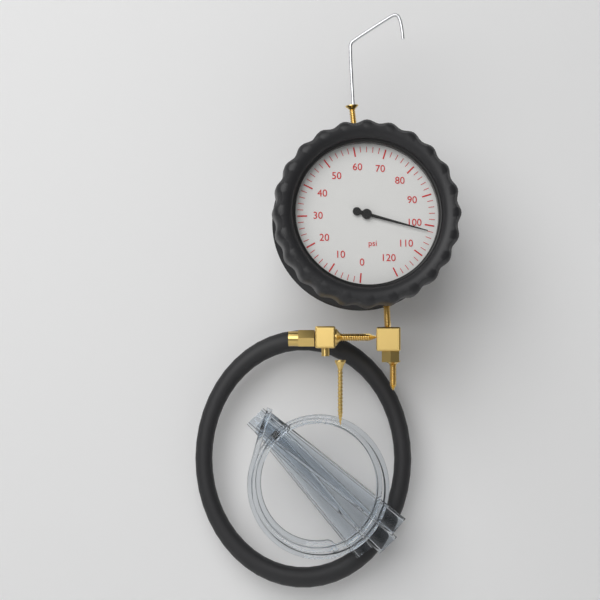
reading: 102 psi
